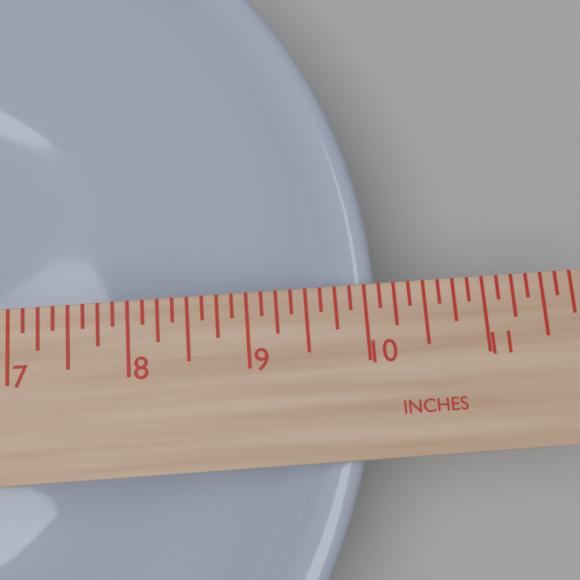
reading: 10.125 in
